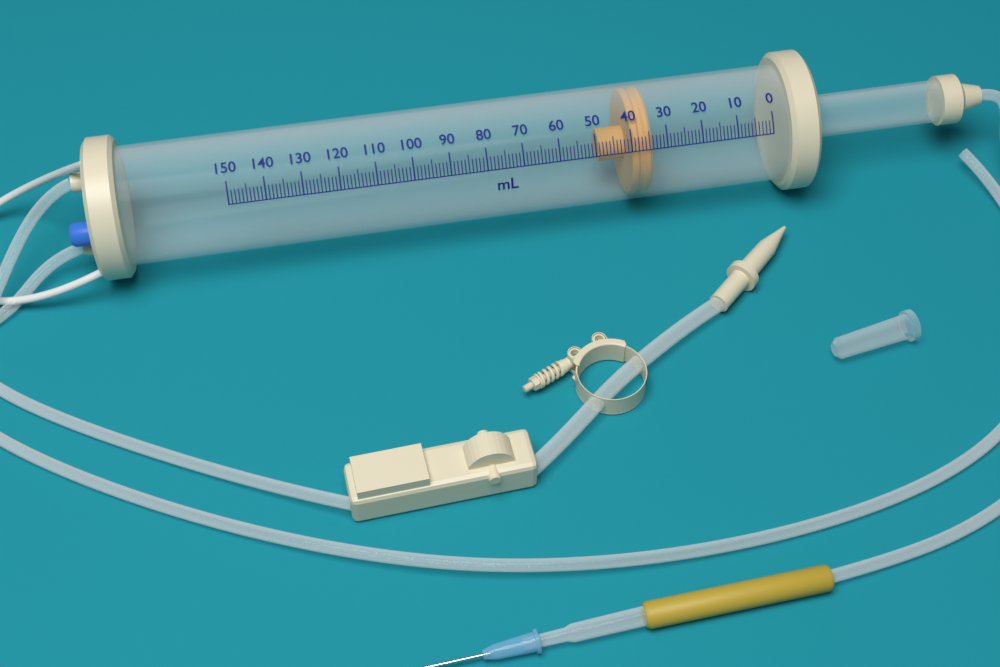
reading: 34 ml
